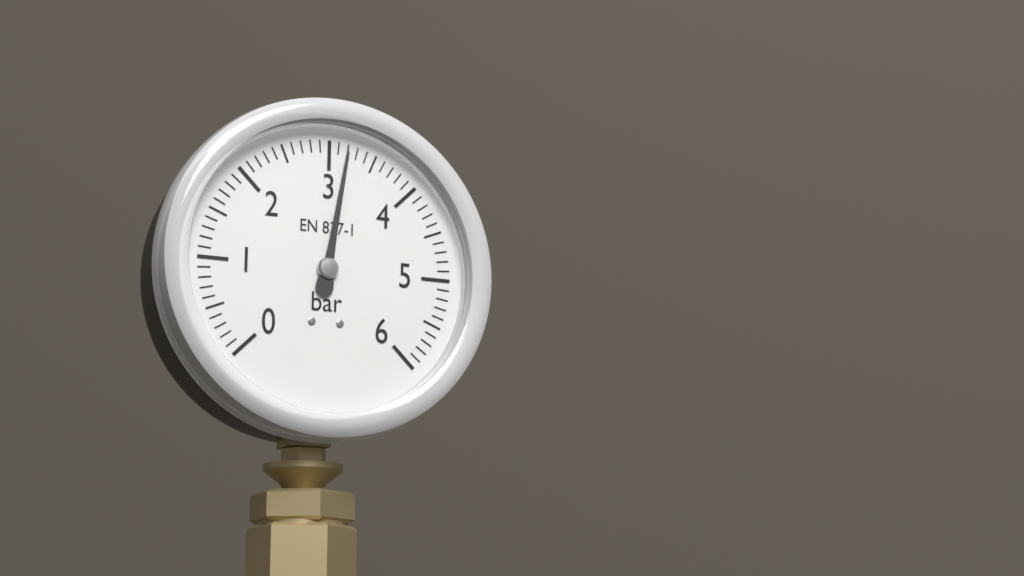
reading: 3.2 bar
